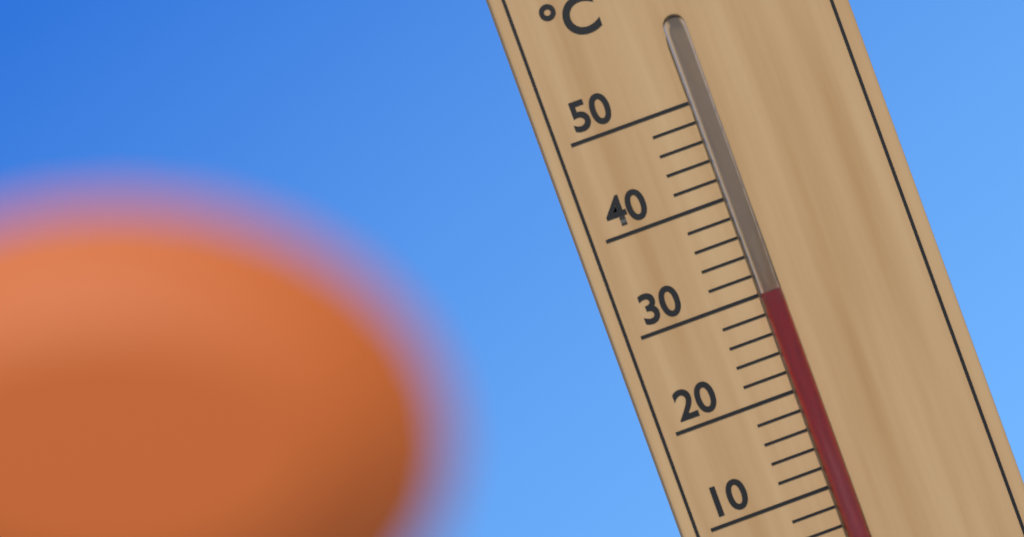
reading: 30 °C
